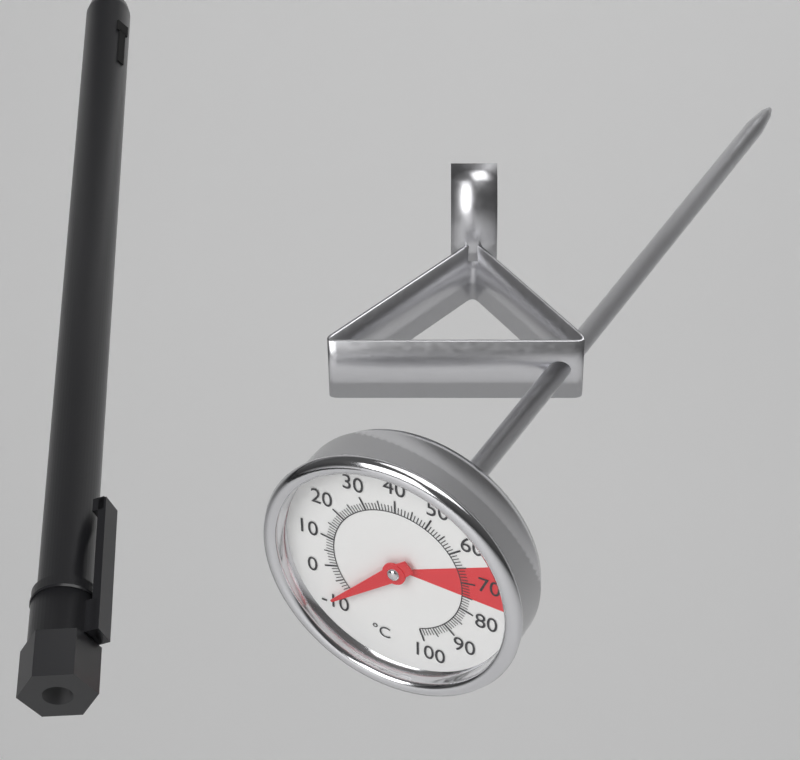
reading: -9 °C
